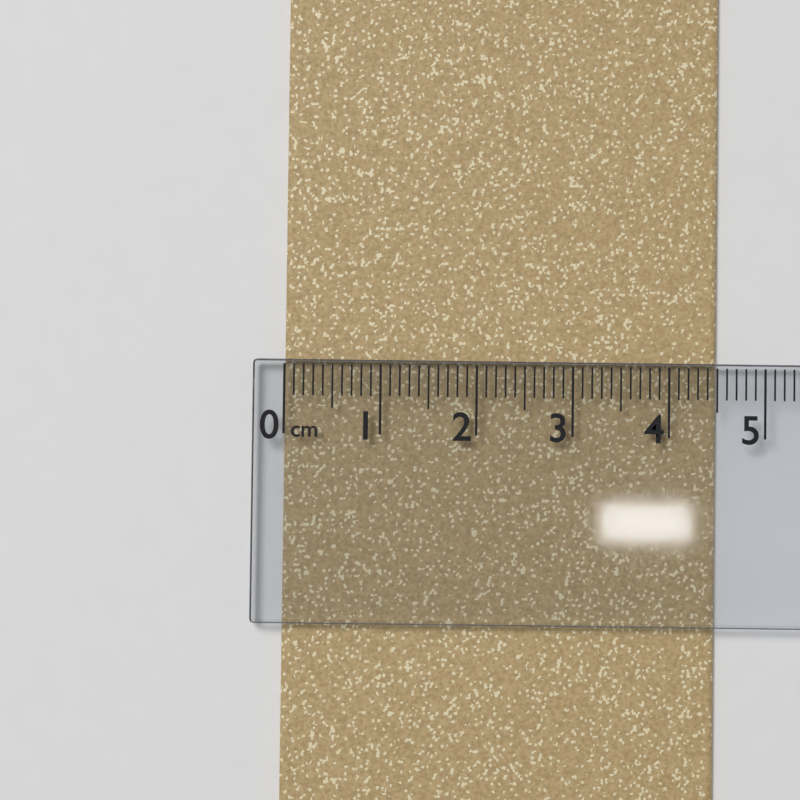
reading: 4.5 cm
